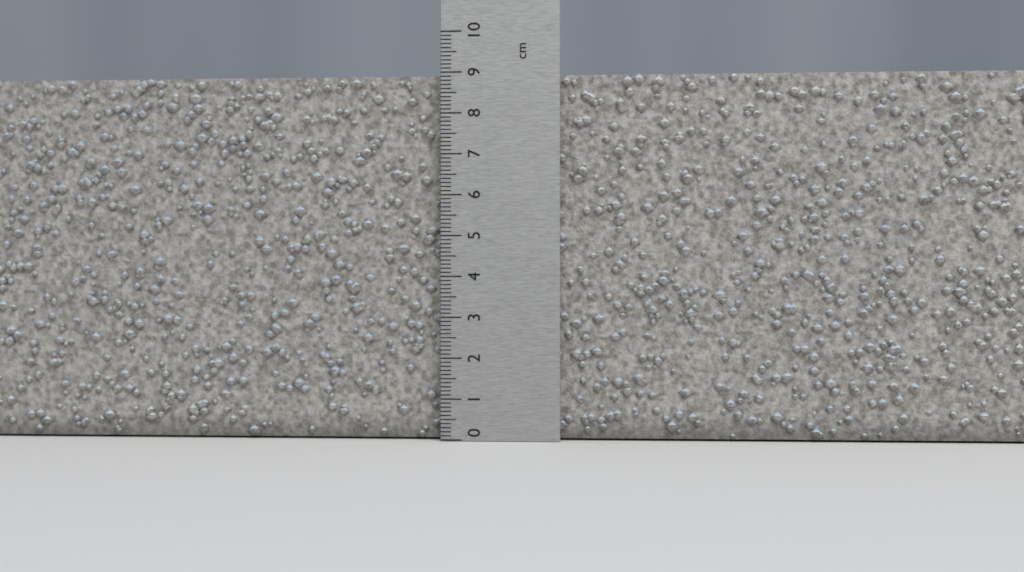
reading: 9.0 cm
